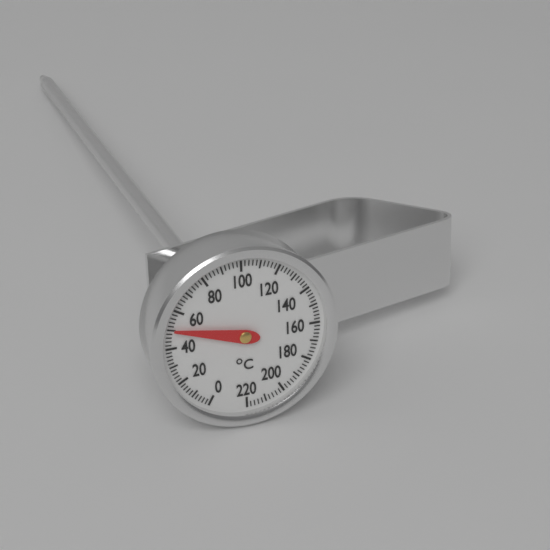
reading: 50 °C
